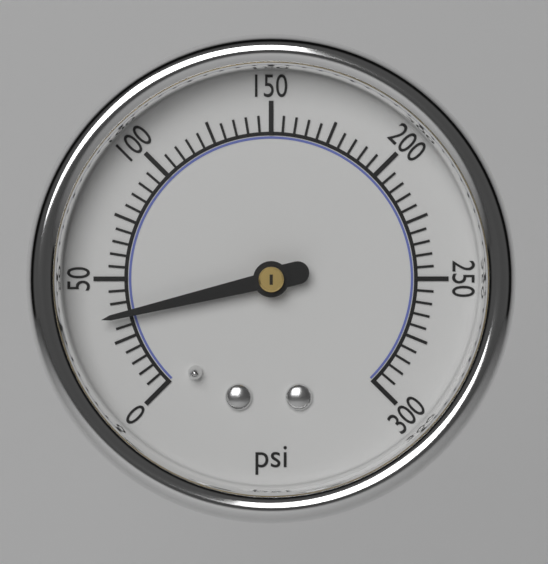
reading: 35 psi
